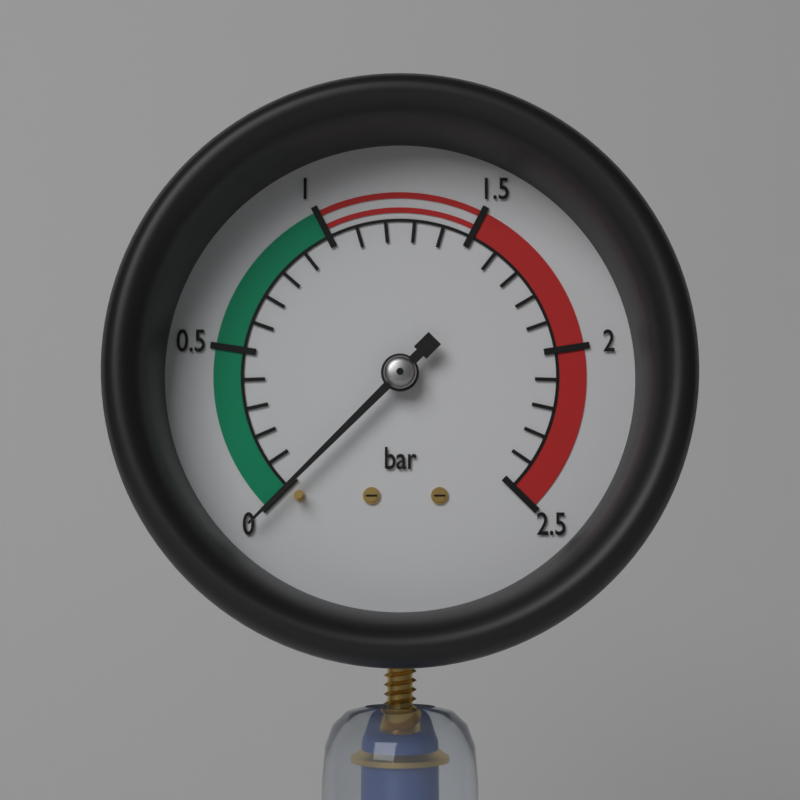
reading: 0.0 bar
